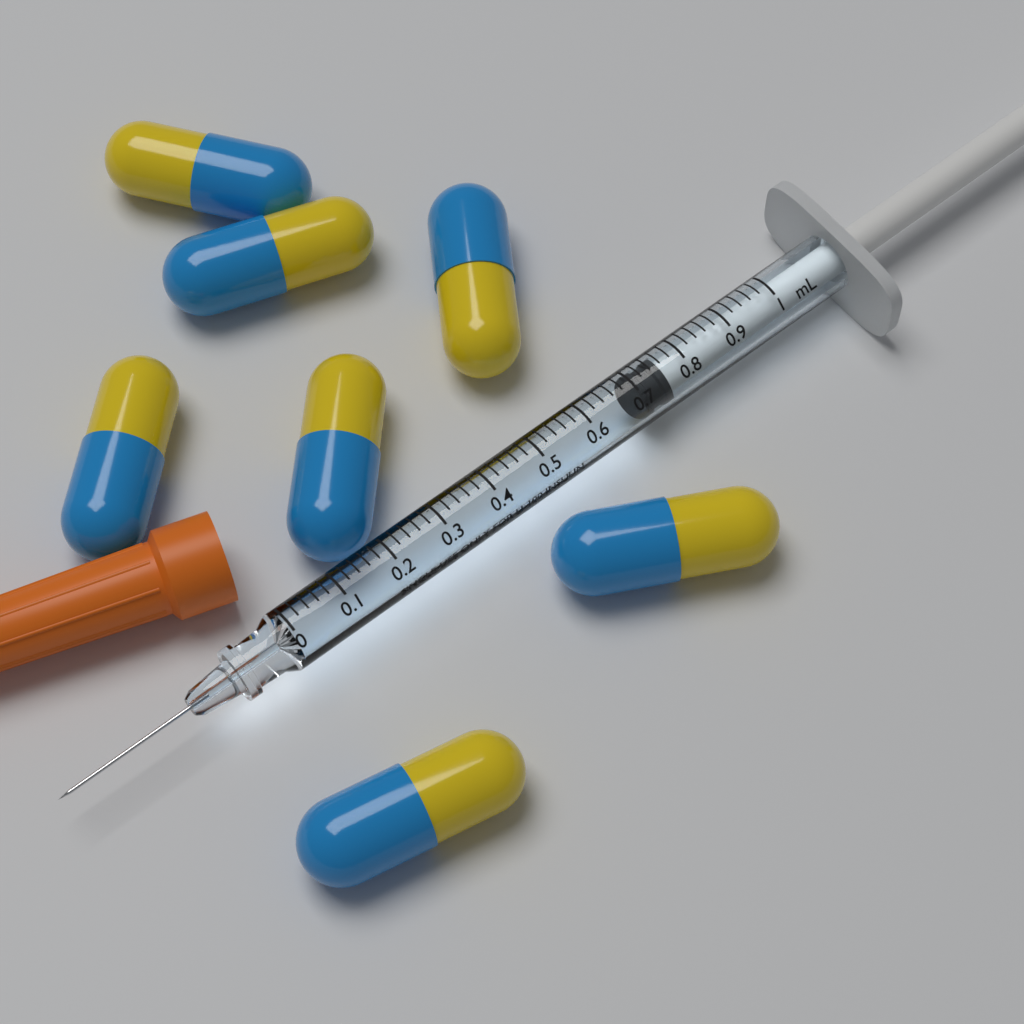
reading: 0.70 mL
